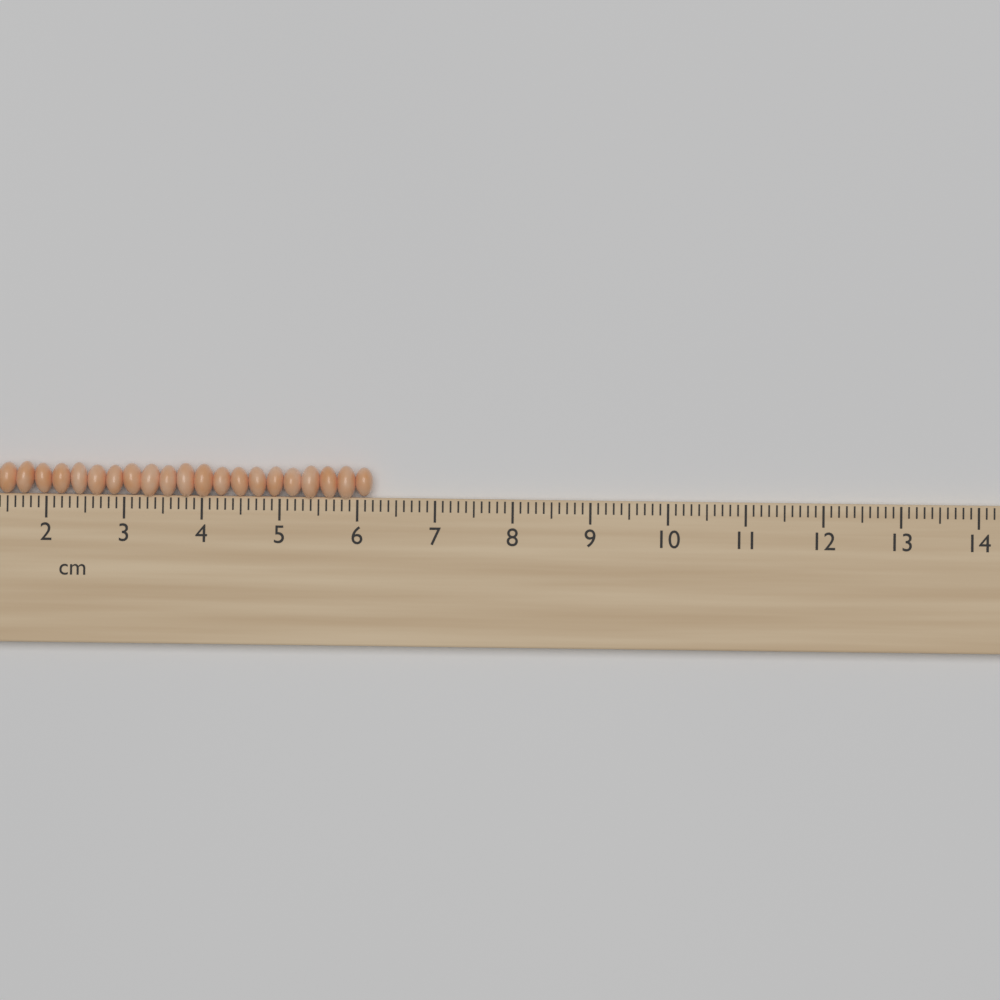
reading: 6.2 cm
